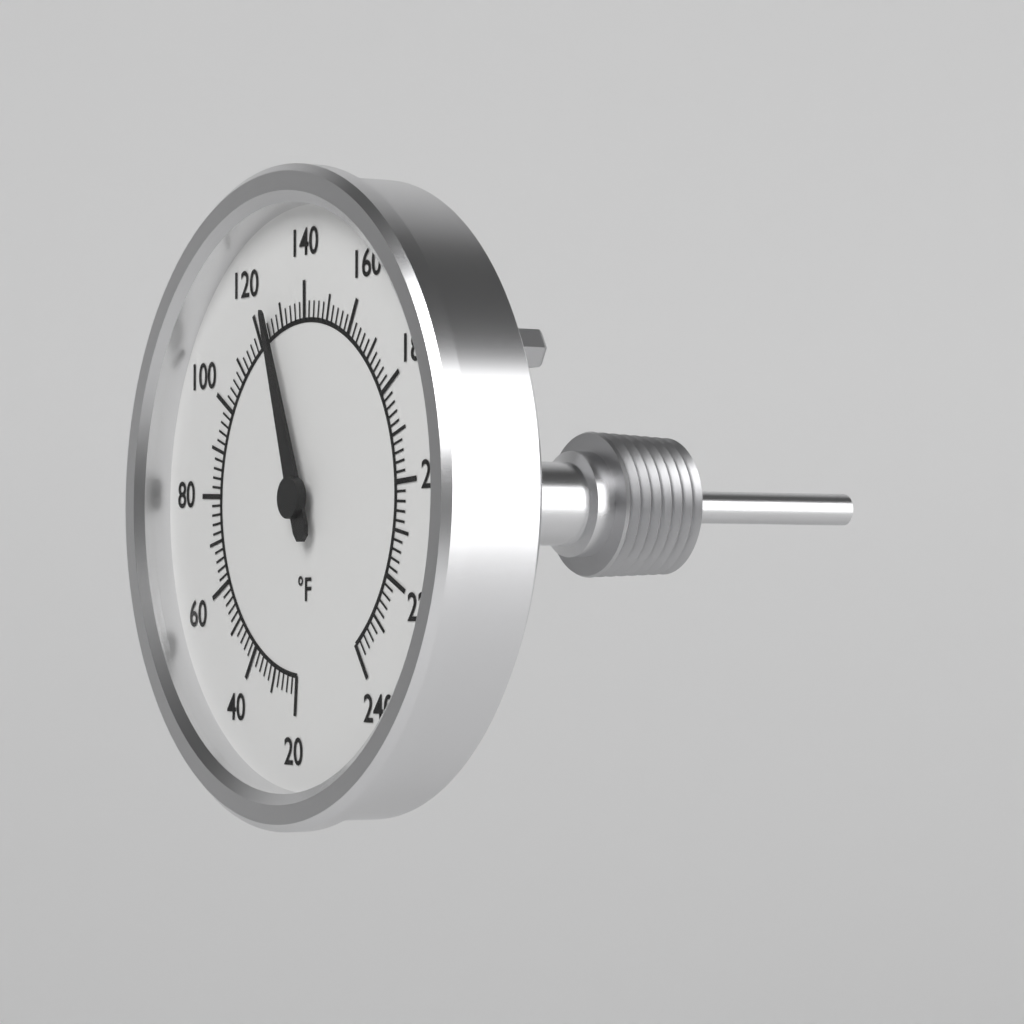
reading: 126 °F
